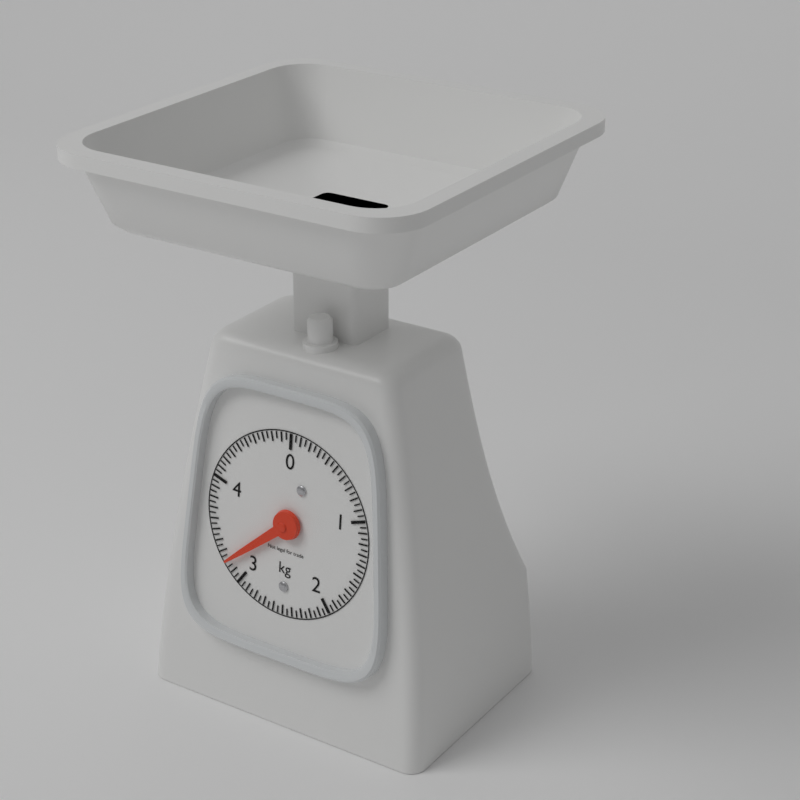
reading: 3.20 kg
